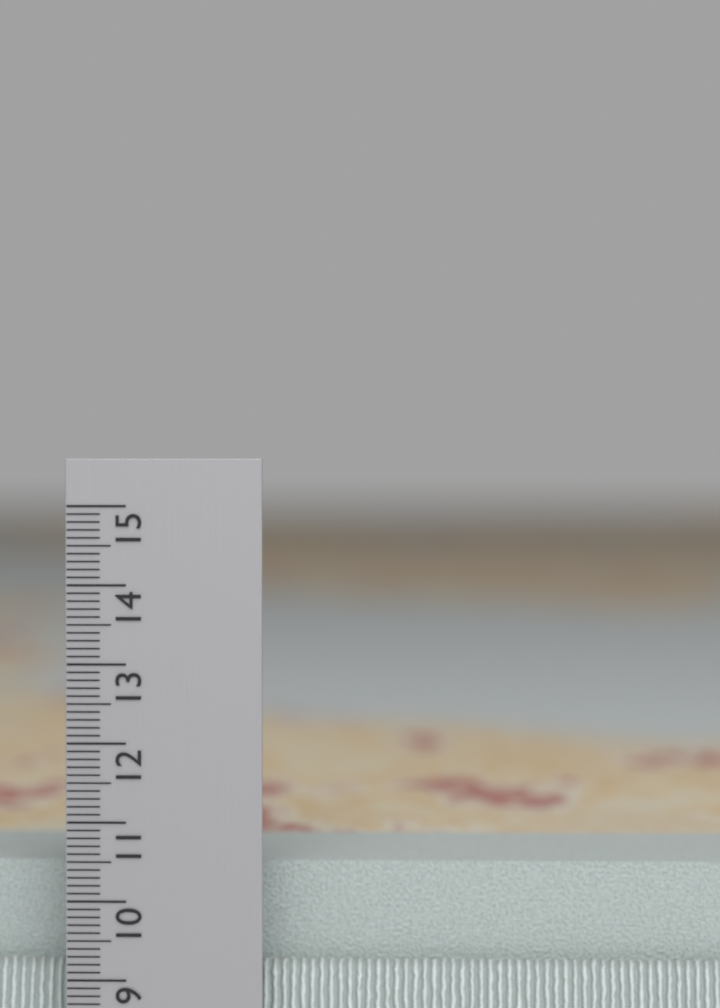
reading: 11.2 cm
